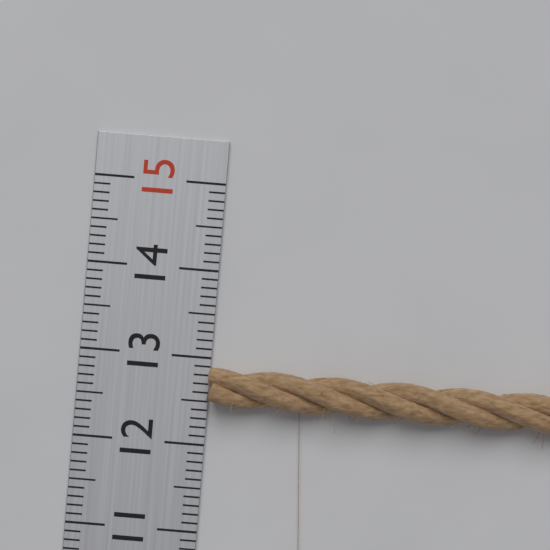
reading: 12.9 (no unit)
